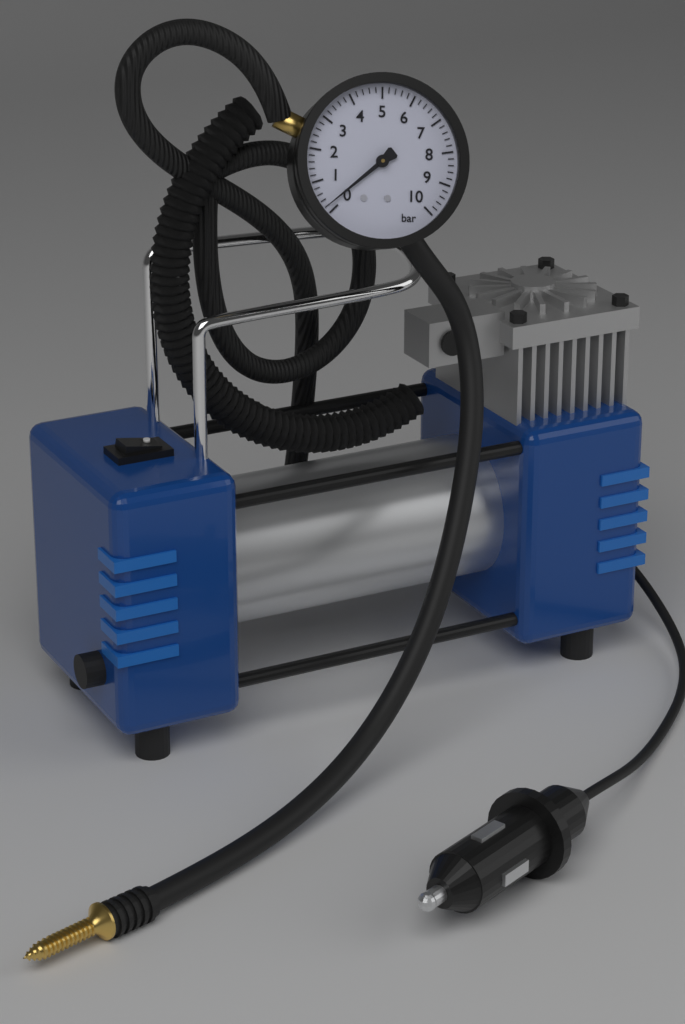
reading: 0.2 bar
